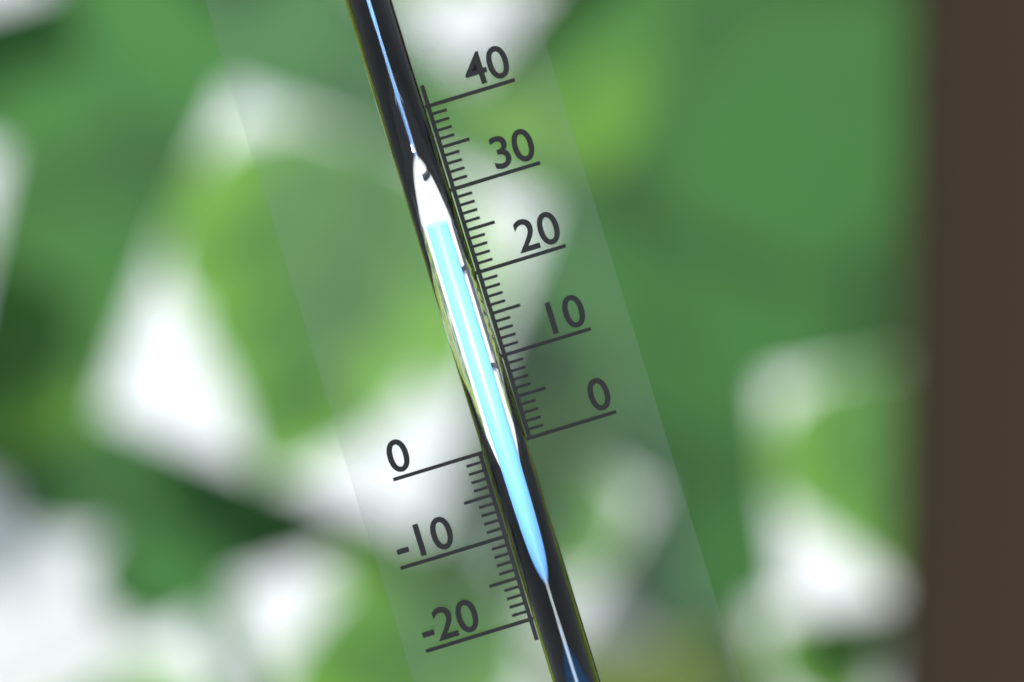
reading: 26 (no unit)
